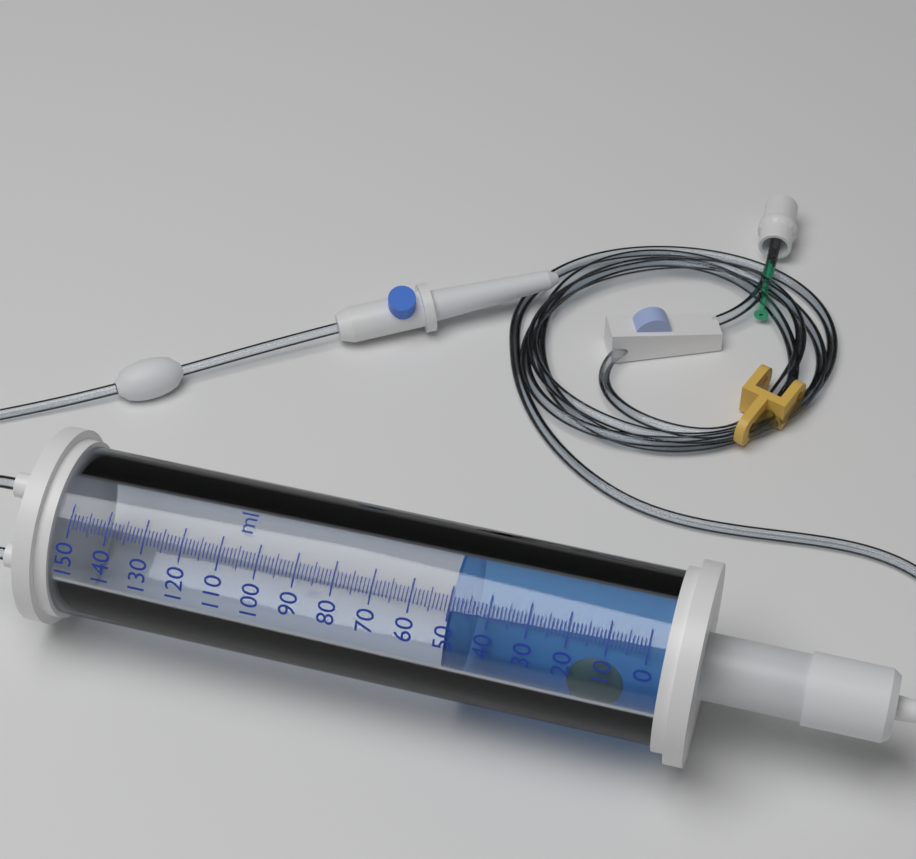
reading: 50 ml
